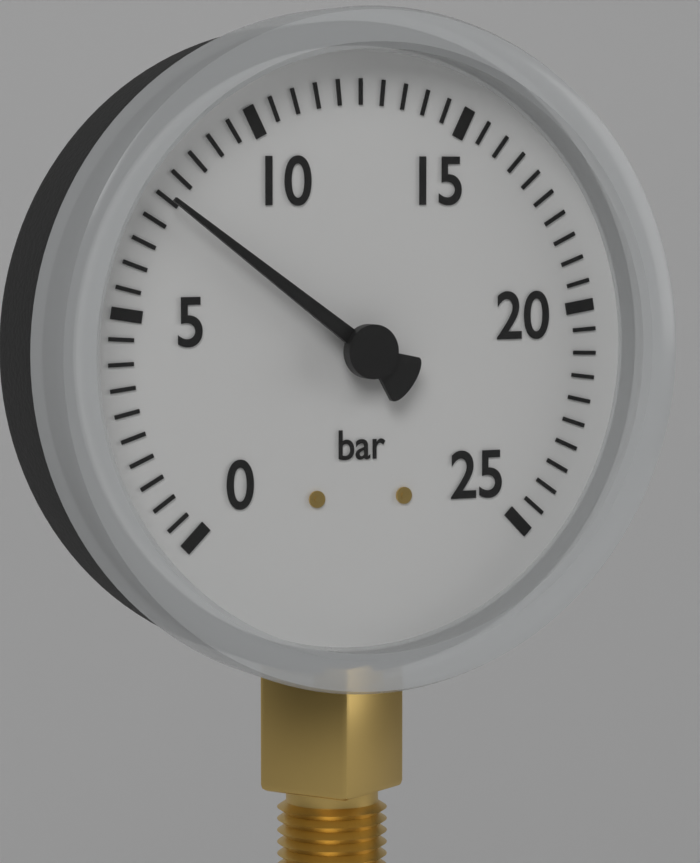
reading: 7.5 bar
